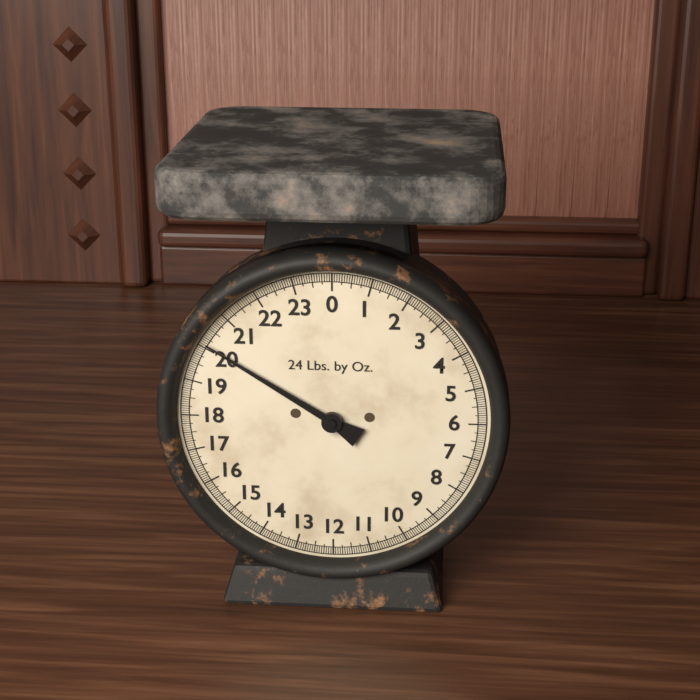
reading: 20.1250 lb
